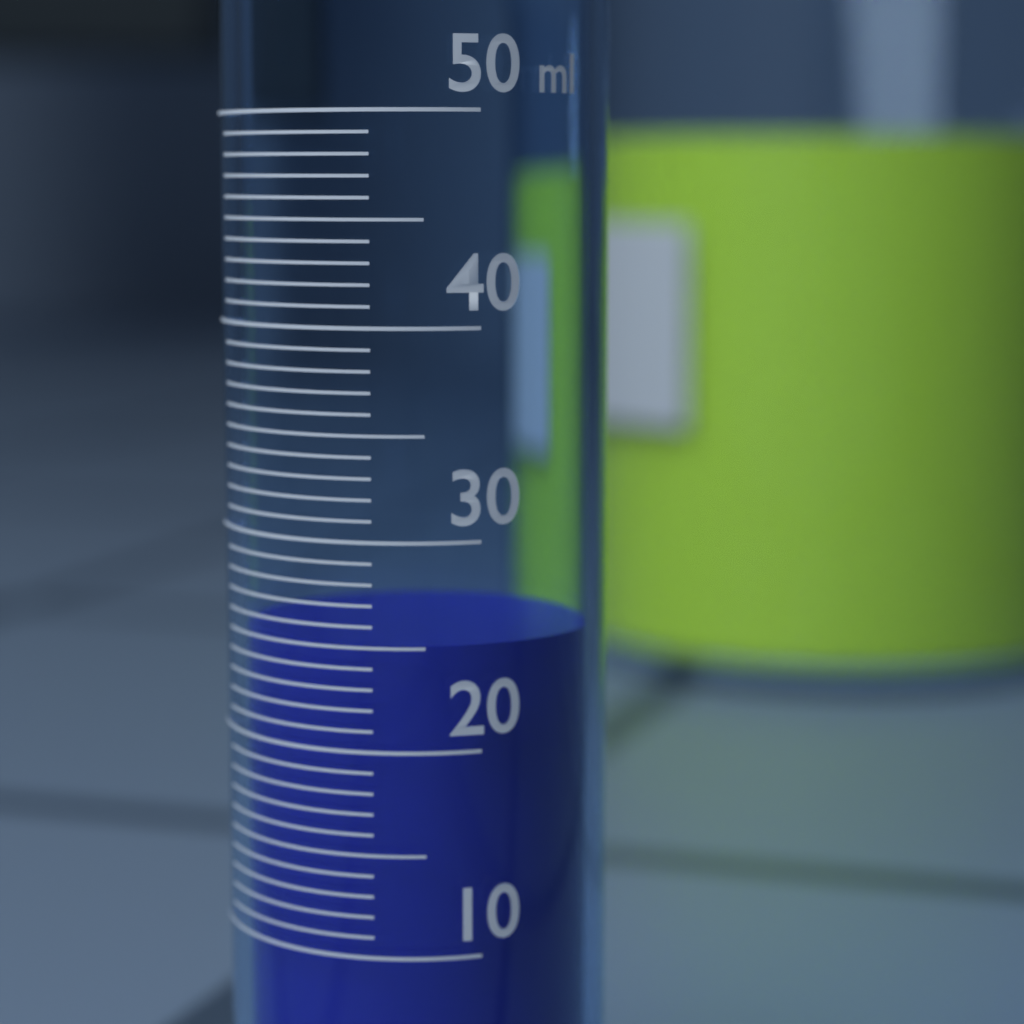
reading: 25 ml
